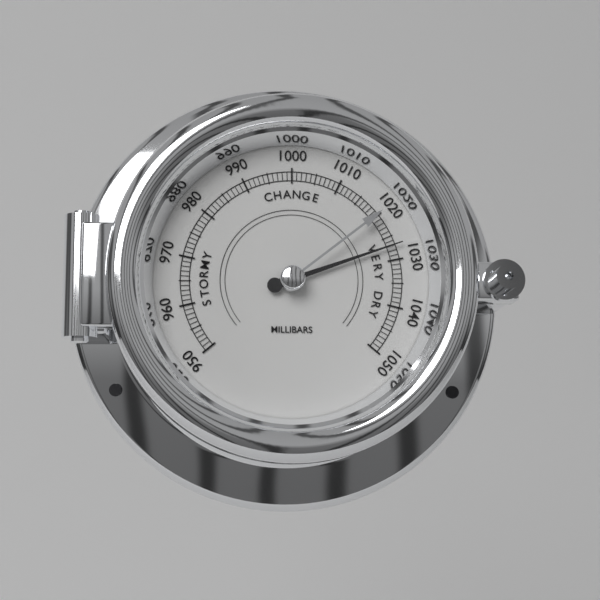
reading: 1027 mbar
